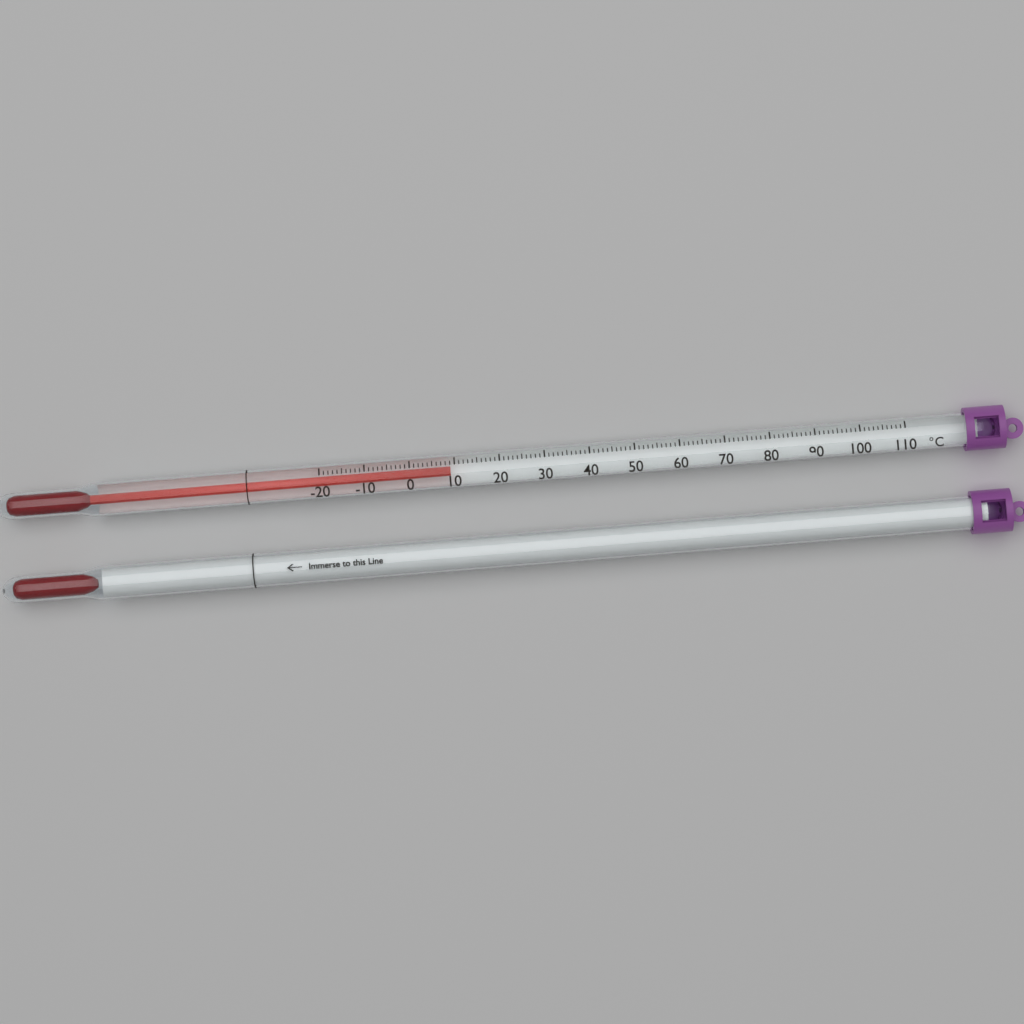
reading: 9 °C
